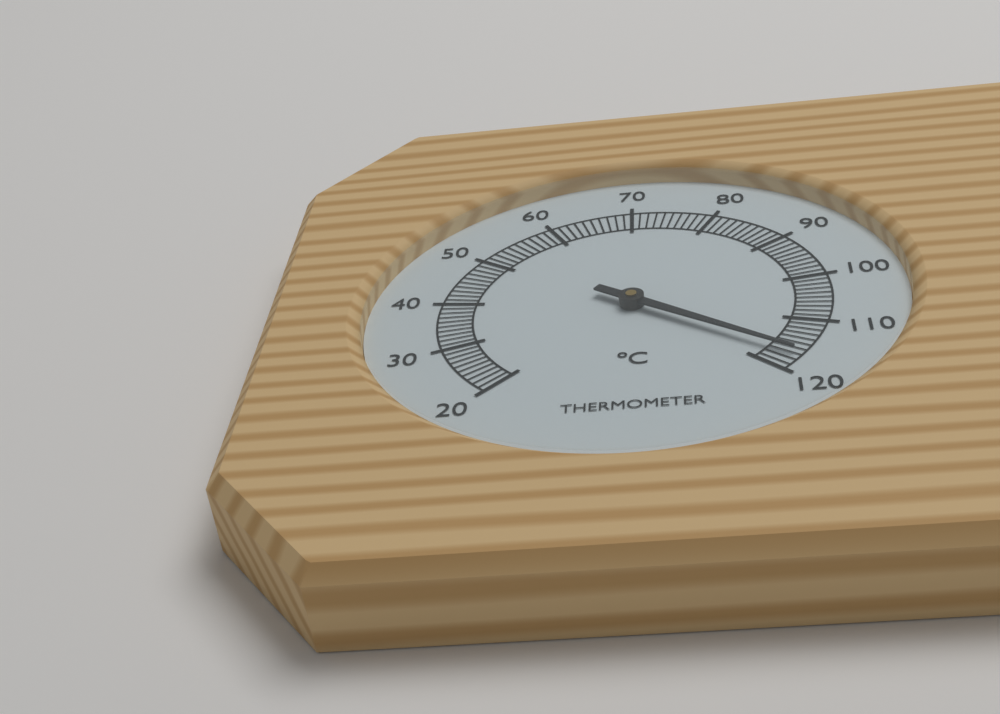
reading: 117 °C
